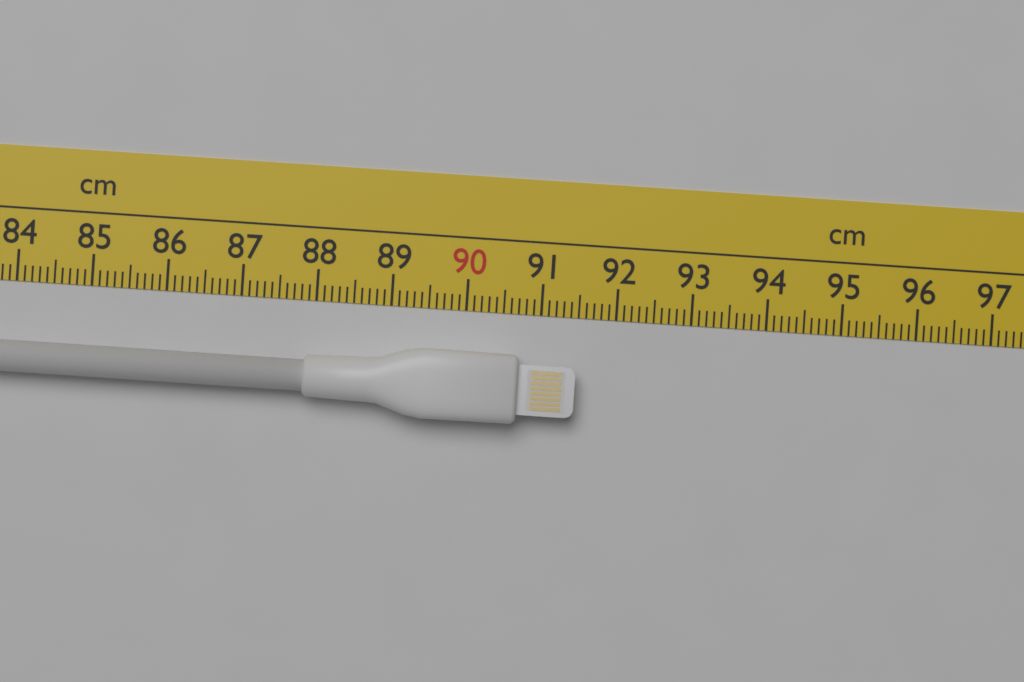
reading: 91.5 cm
